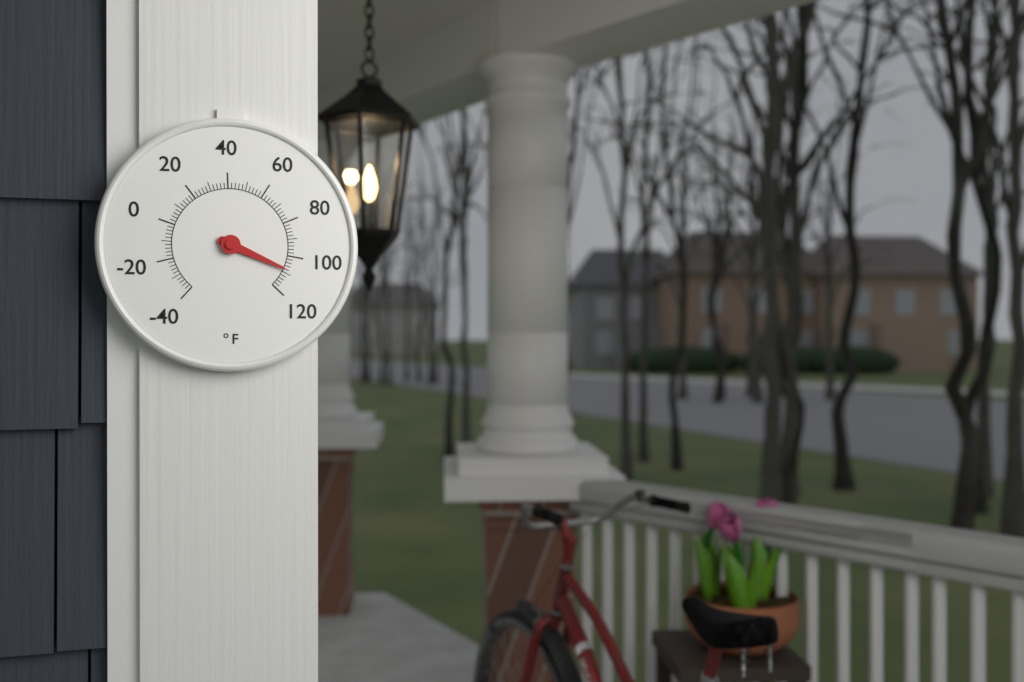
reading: 108 °F
